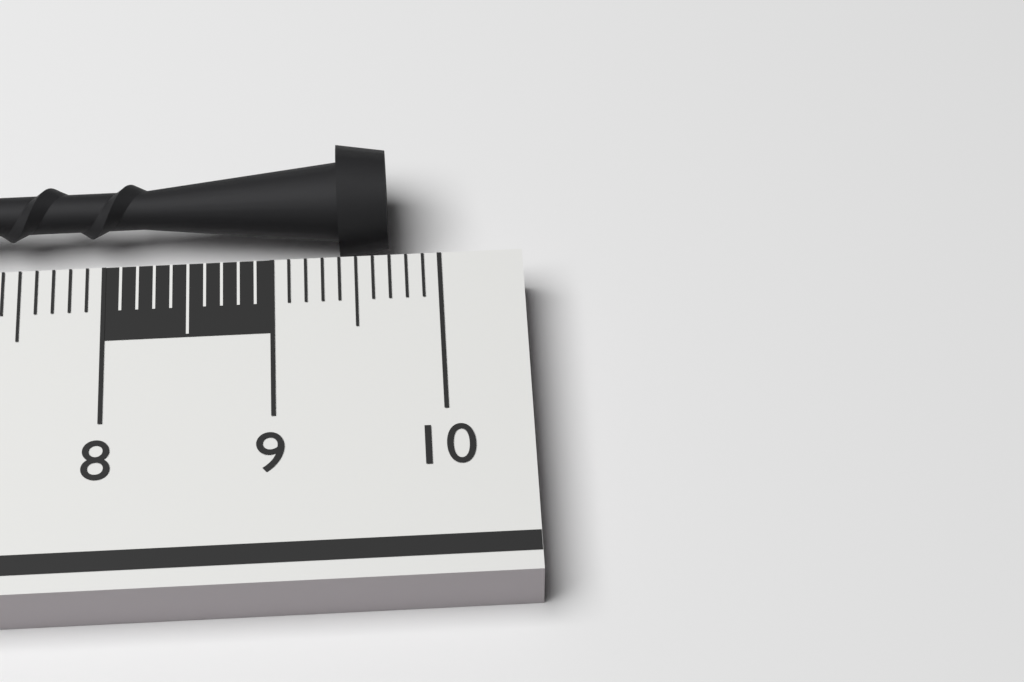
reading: 9.7 cm
